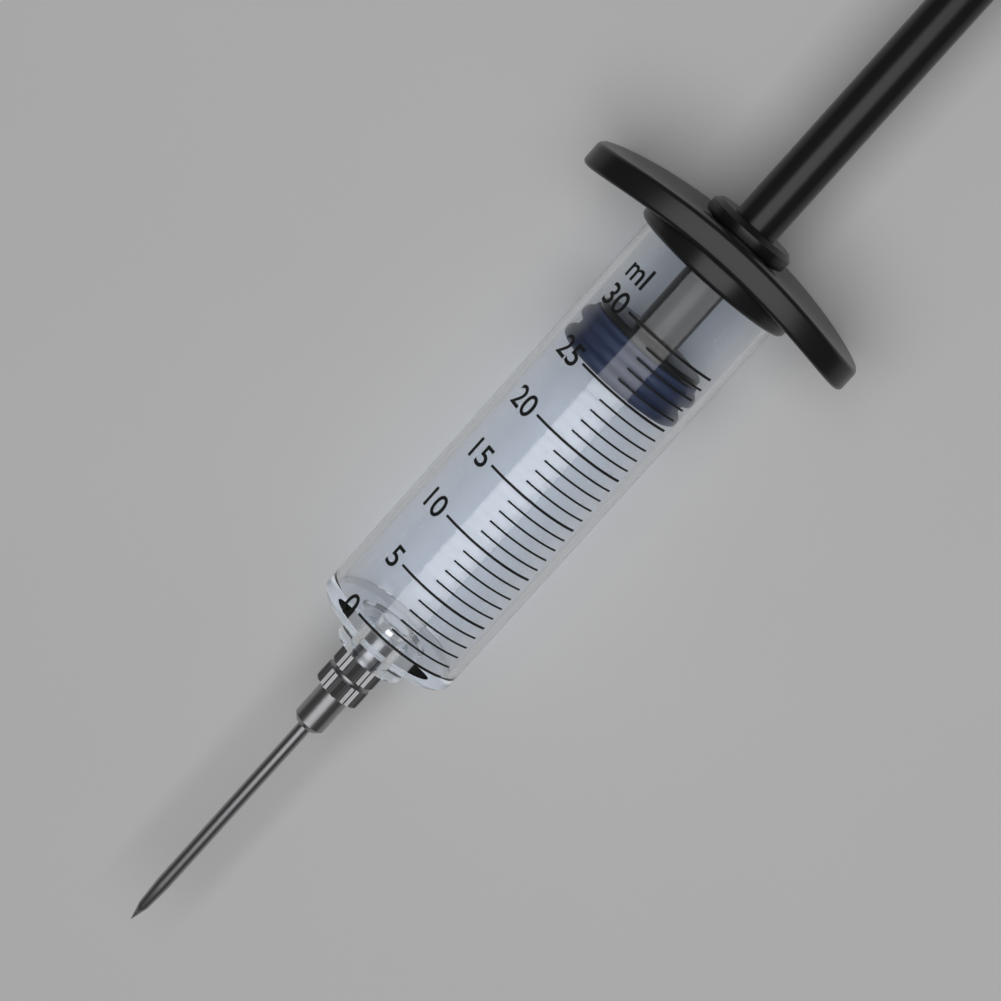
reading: 25 ml
